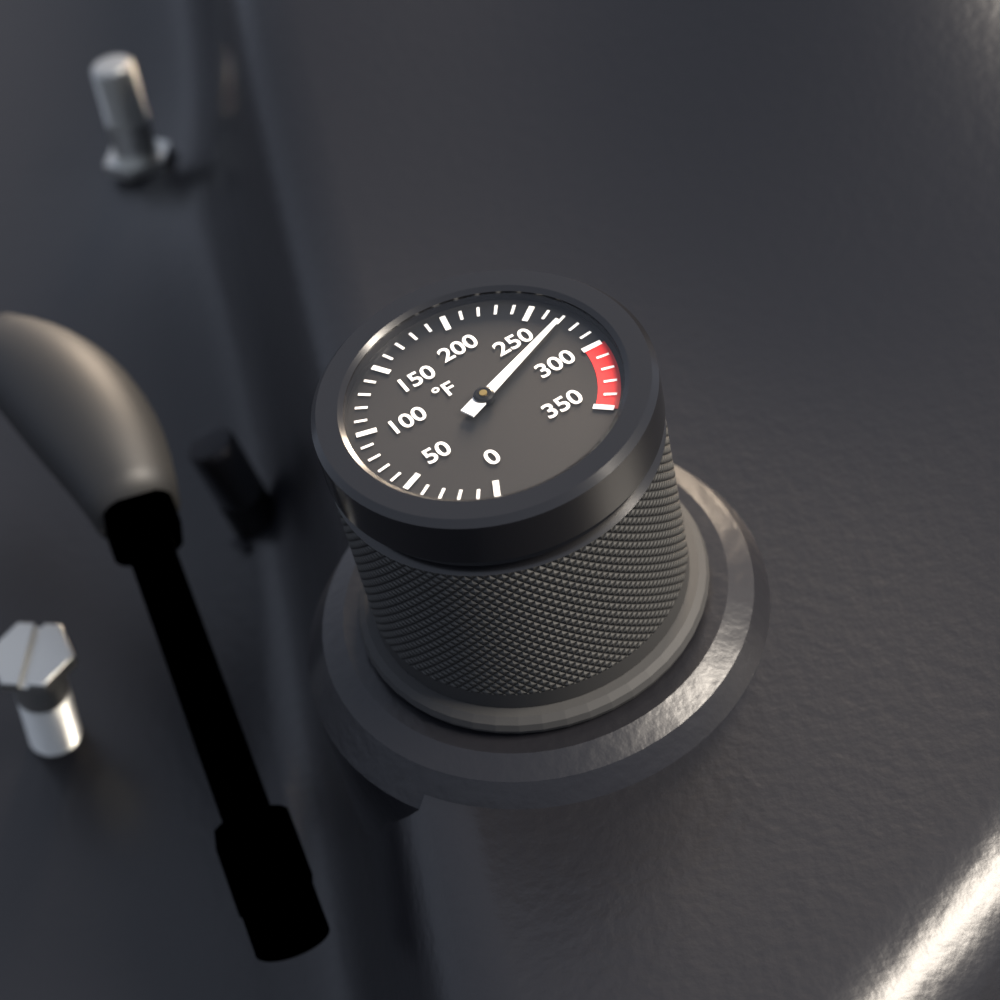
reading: 270 °F
